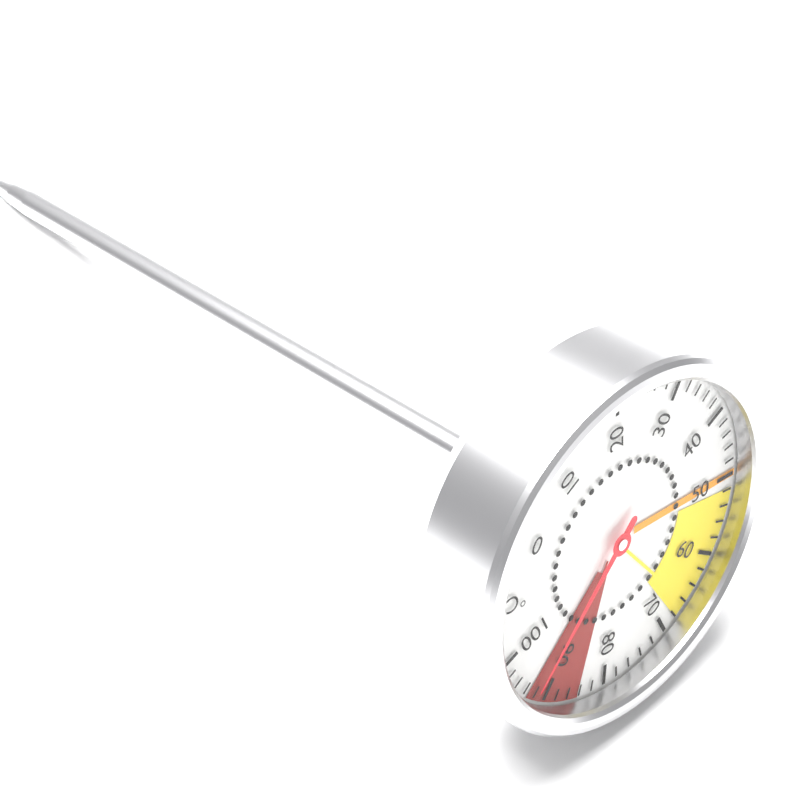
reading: 92 °C
